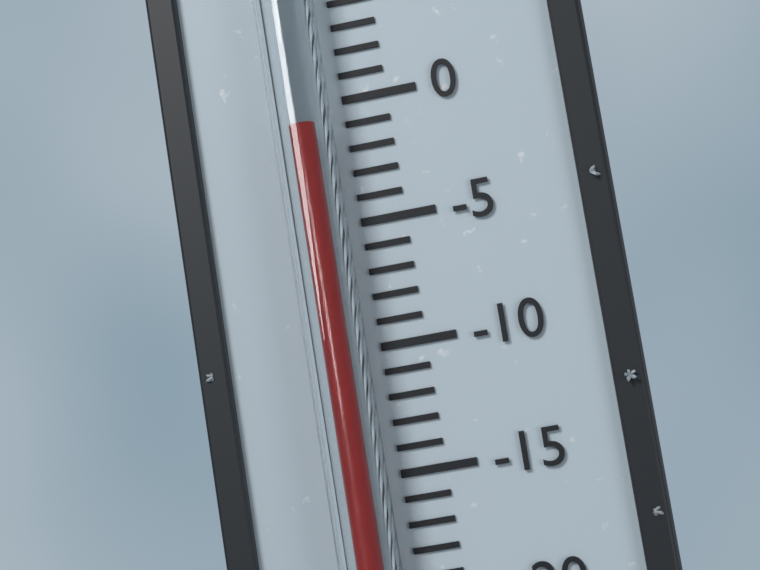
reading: -1 °C
